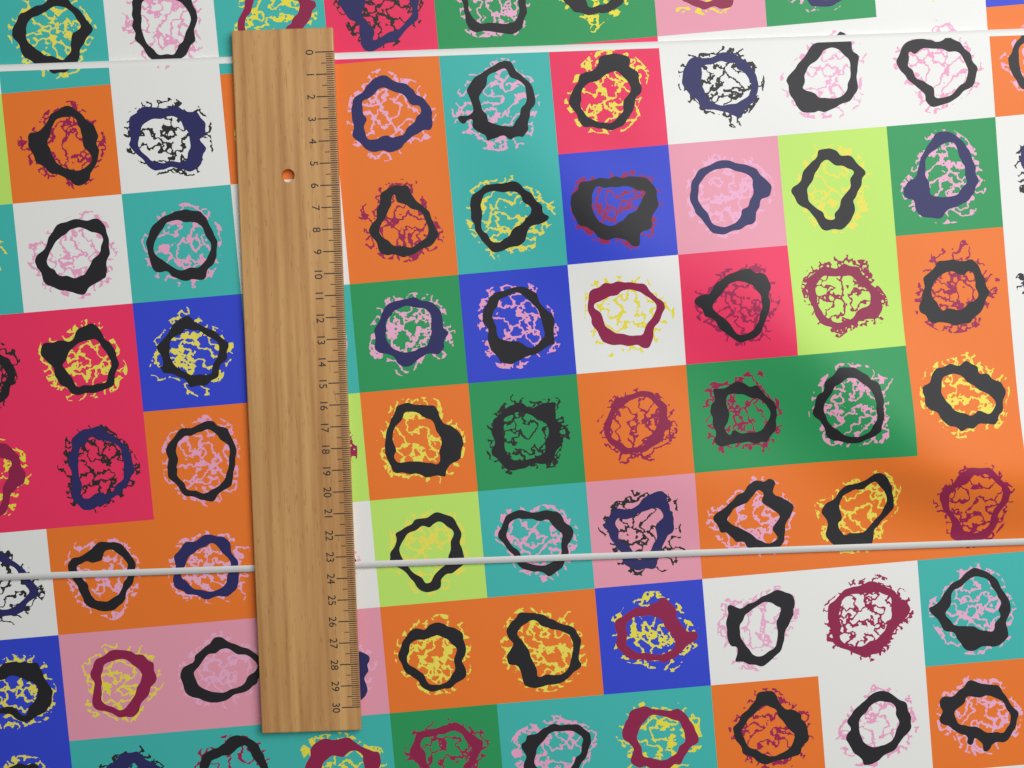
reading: 23.6 (no unit)
